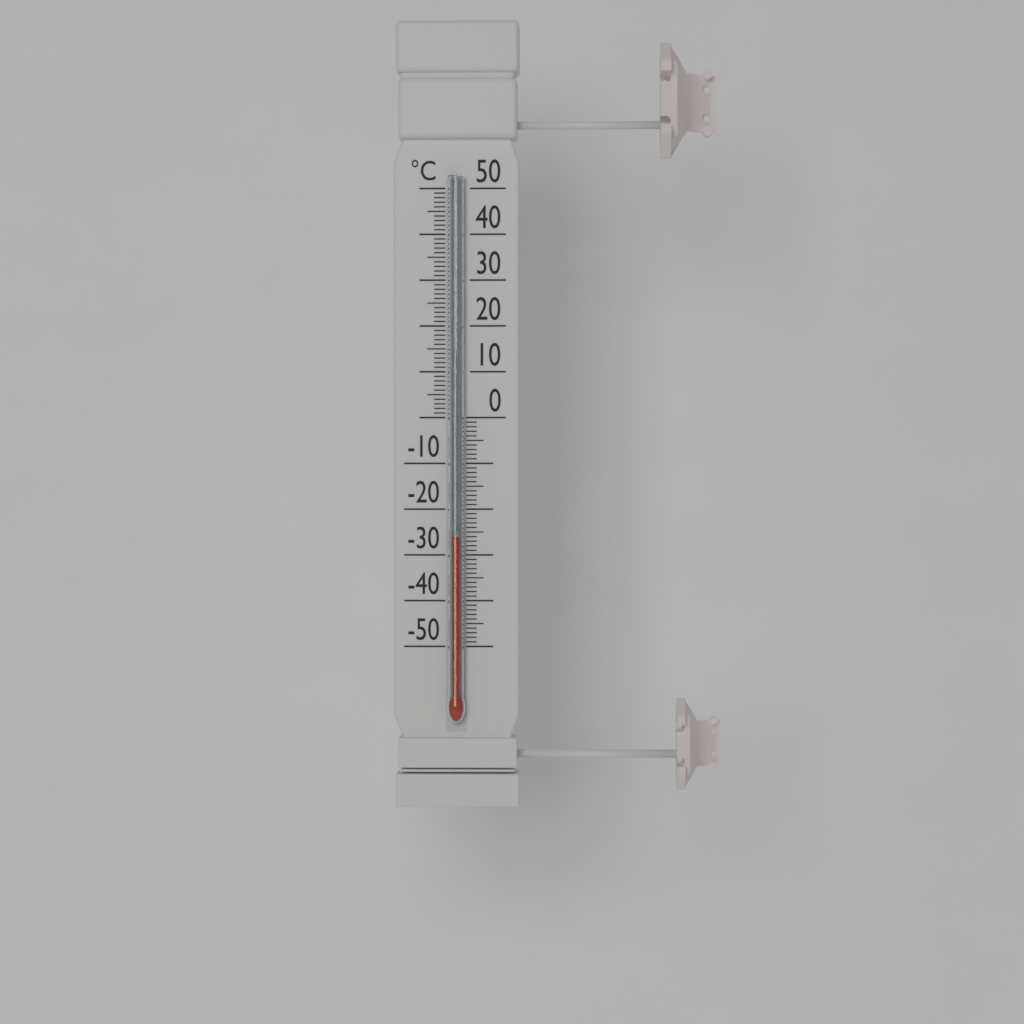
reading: -26 °C
